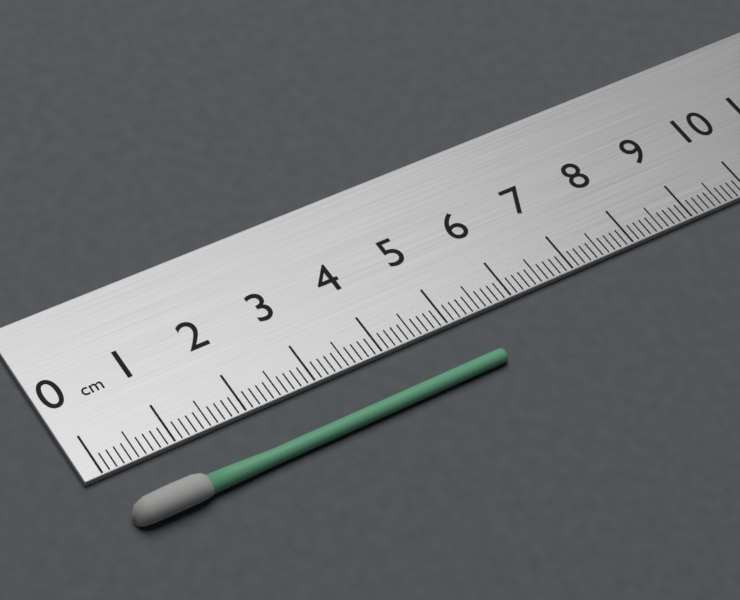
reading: 5.4 cm
